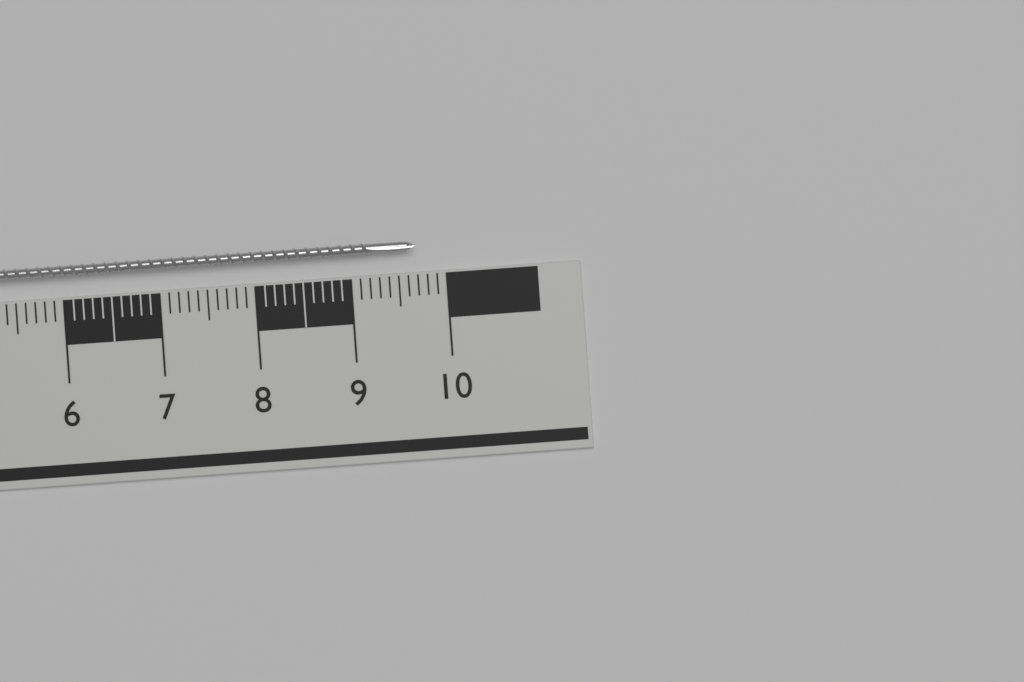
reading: 9.7 cm
